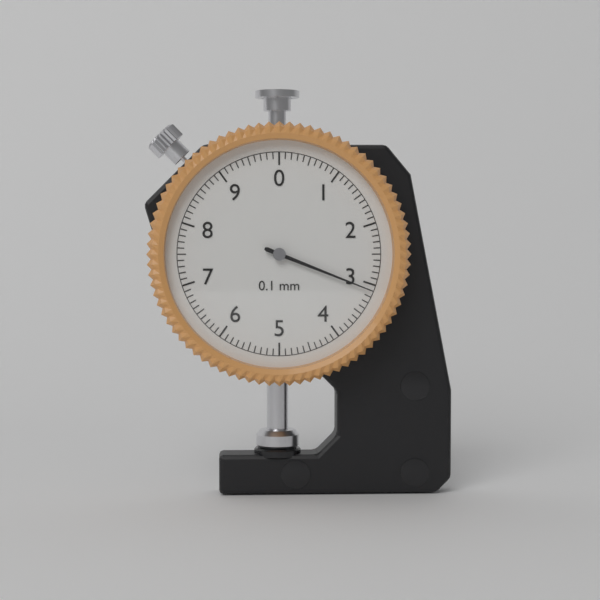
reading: 3.1 mm
